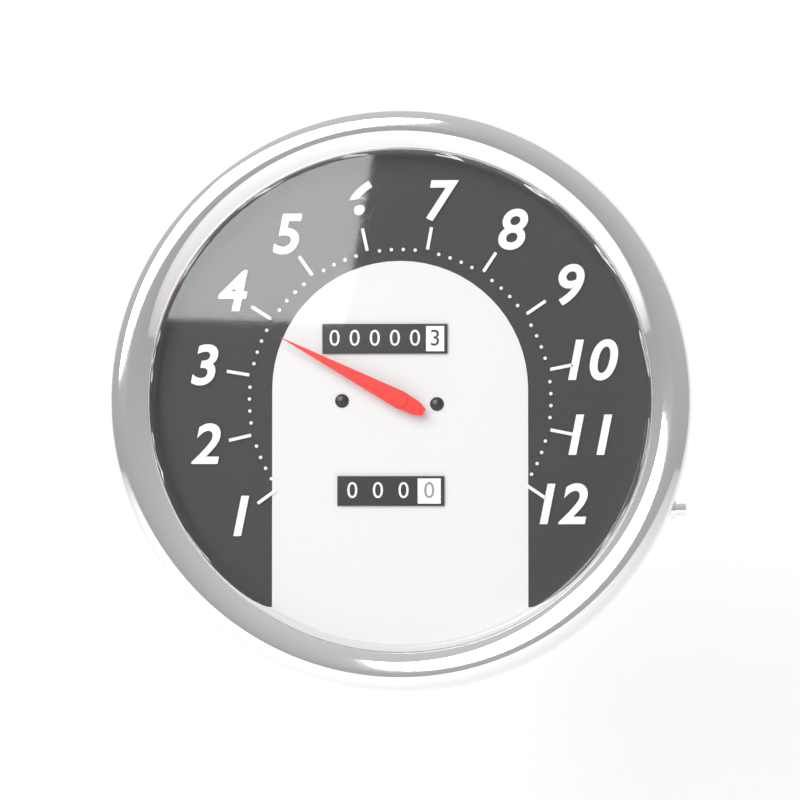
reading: 3.8 (no unit)
